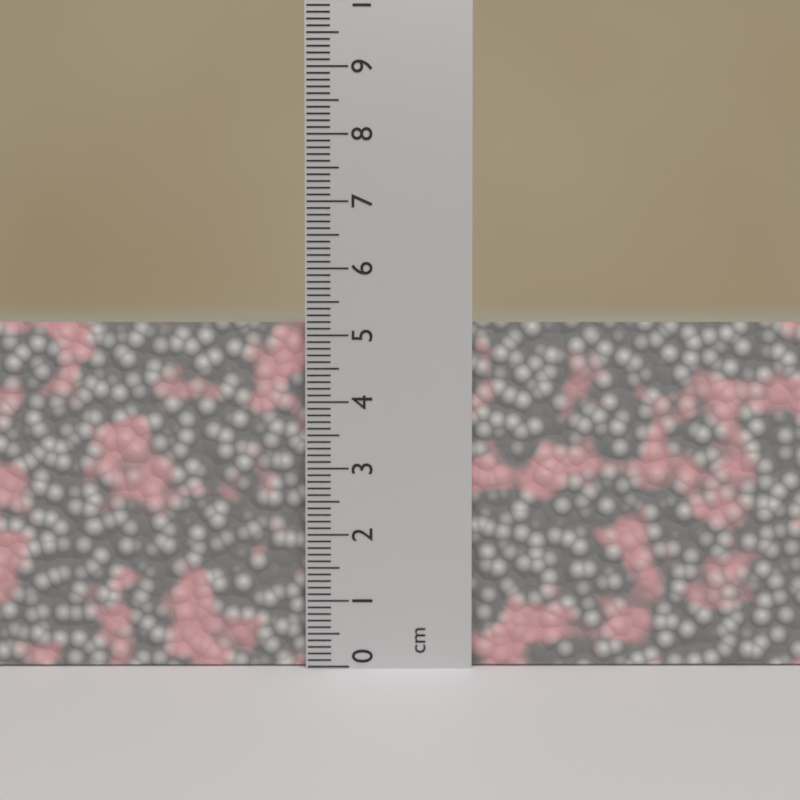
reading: 5.2 cm
